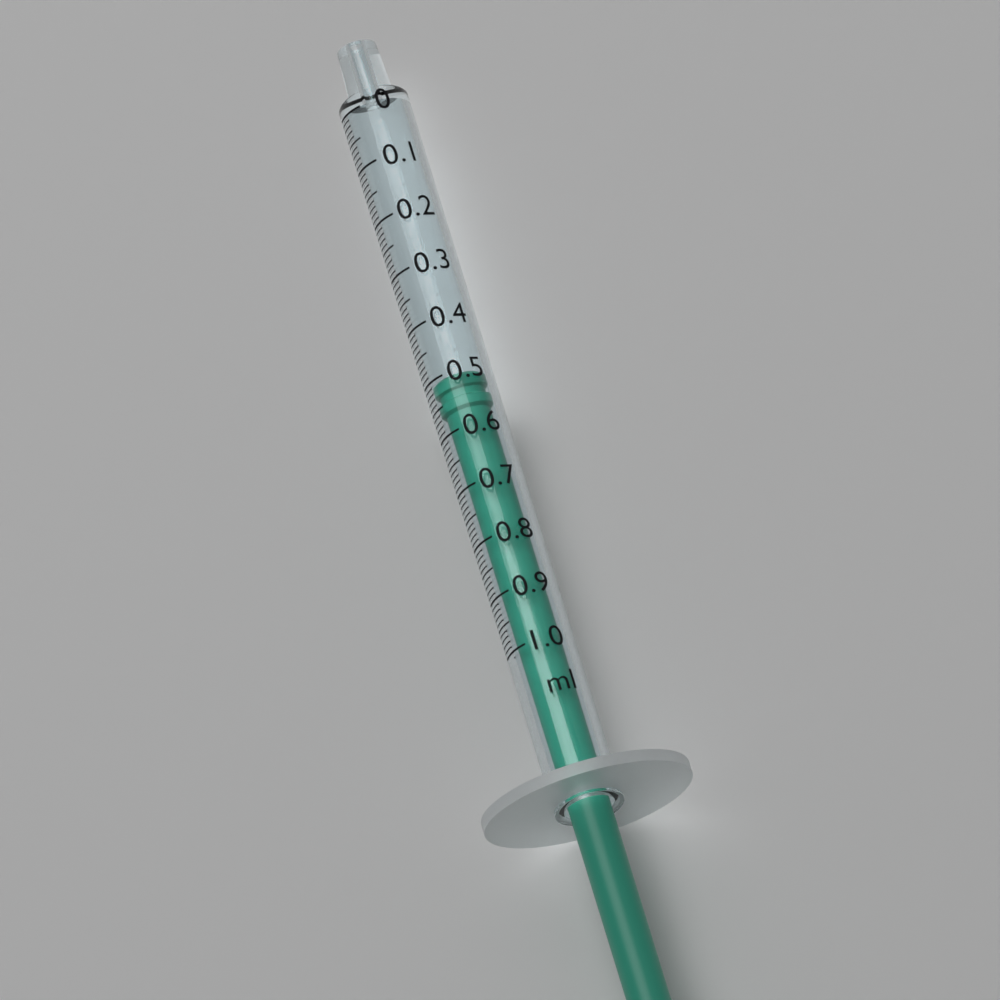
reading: 0.50 ml
